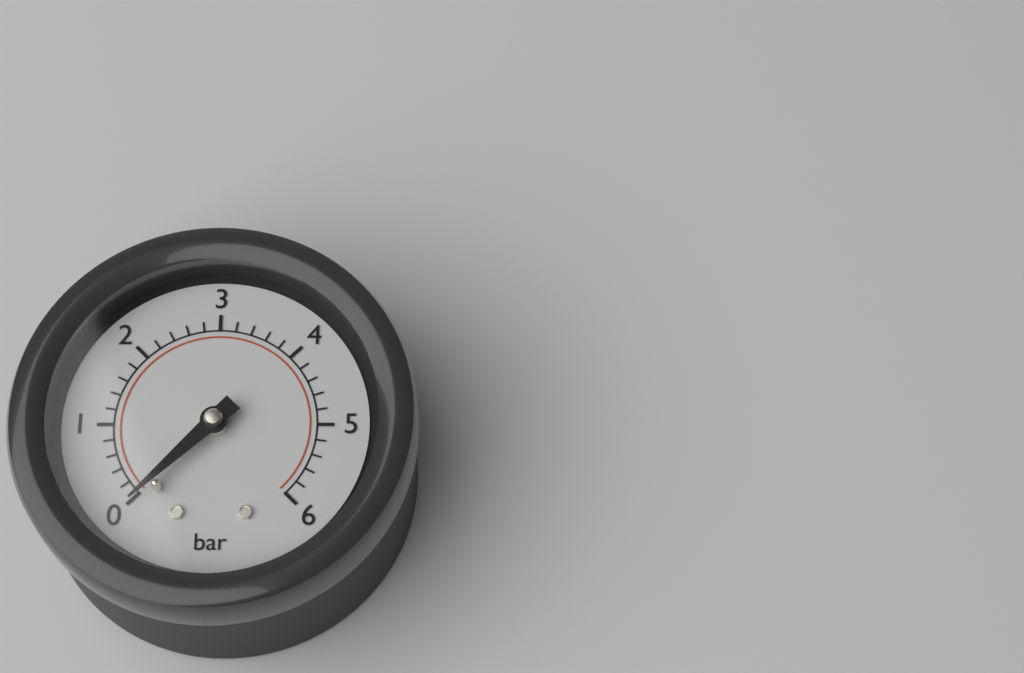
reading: 0.0 bar
